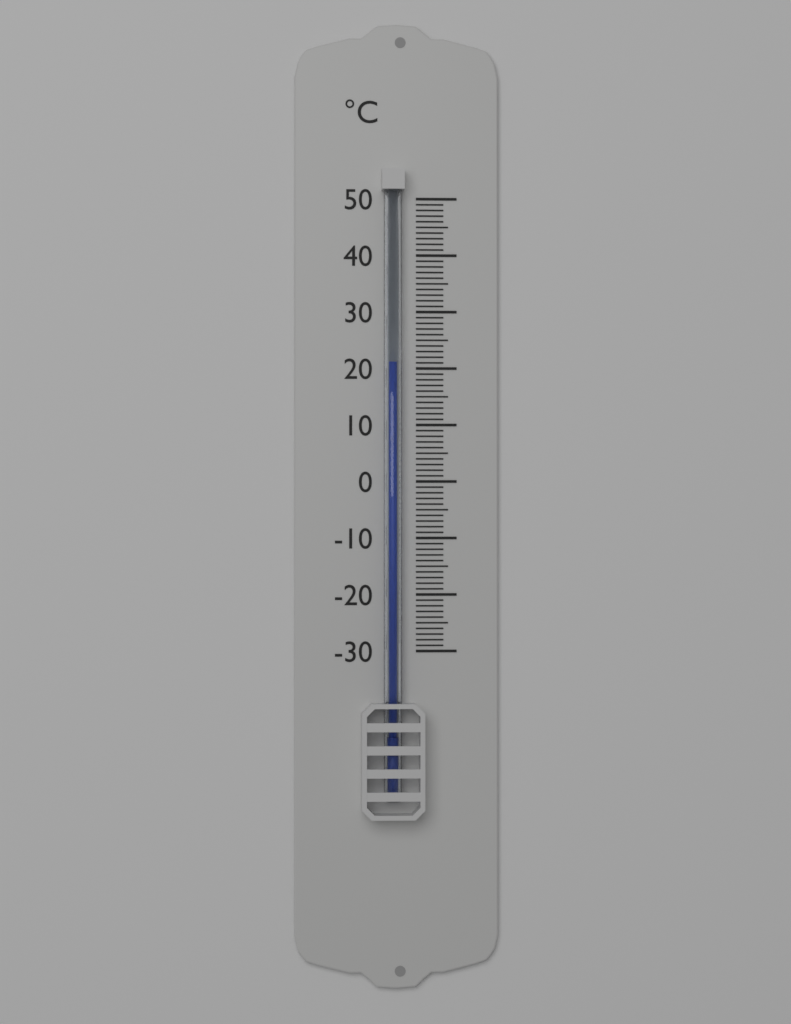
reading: 21 °C
